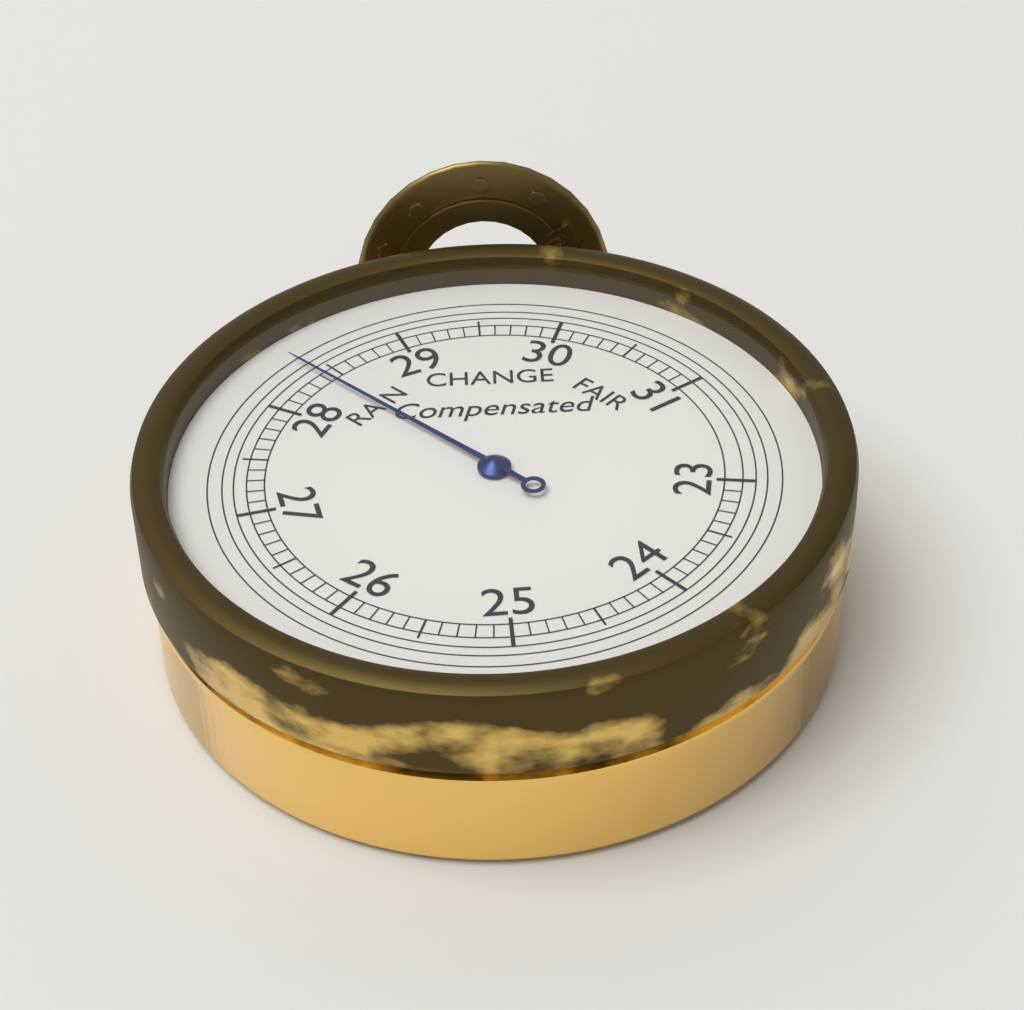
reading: 28.4 inHg
